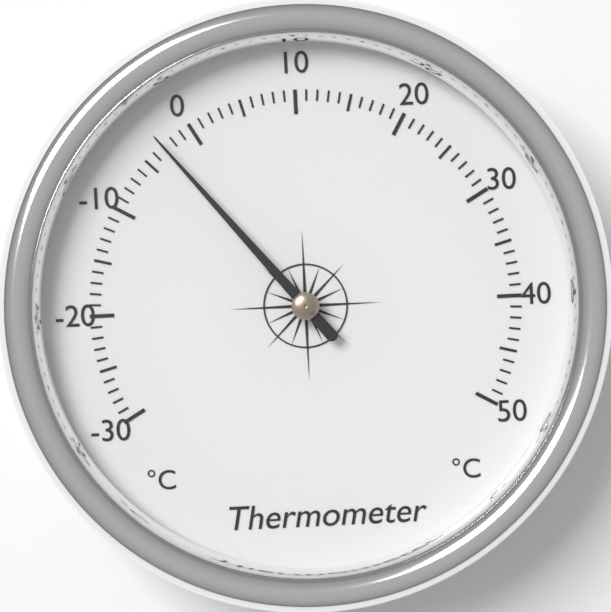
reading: -3 °C
